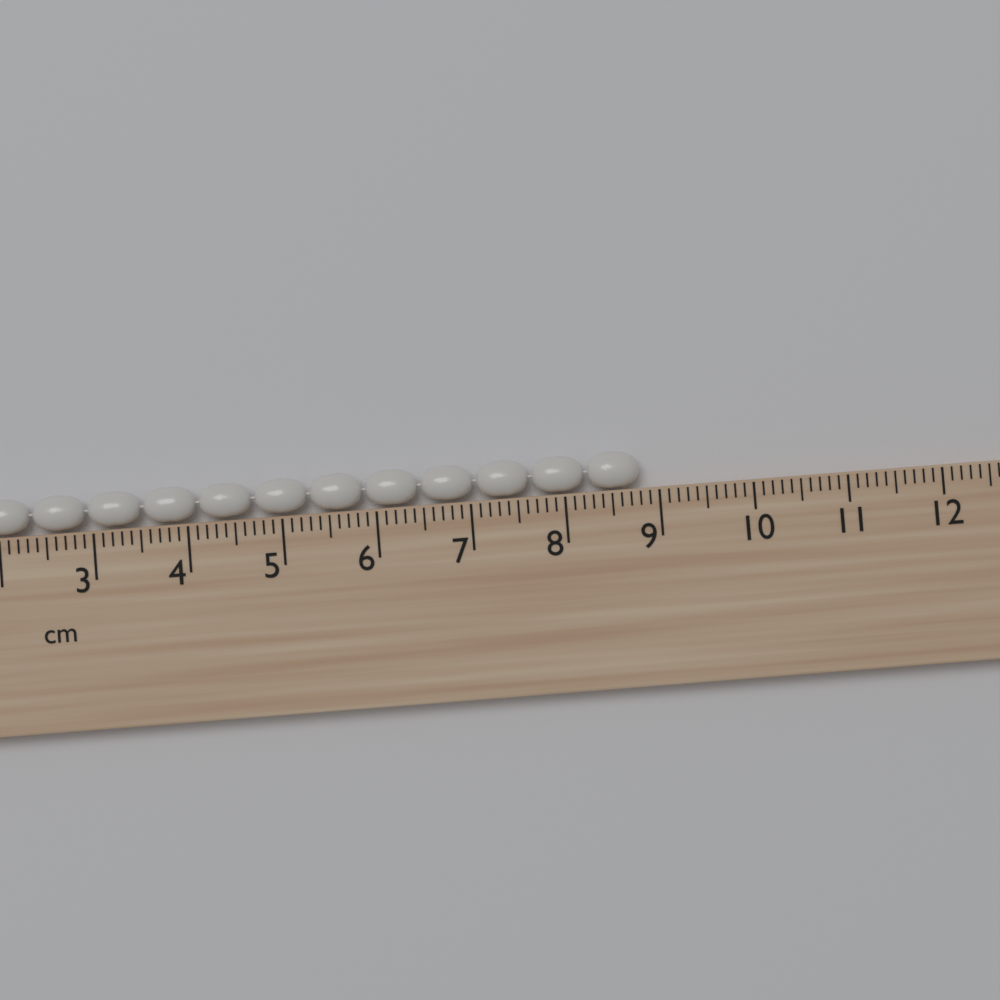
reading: 8.8 cm
